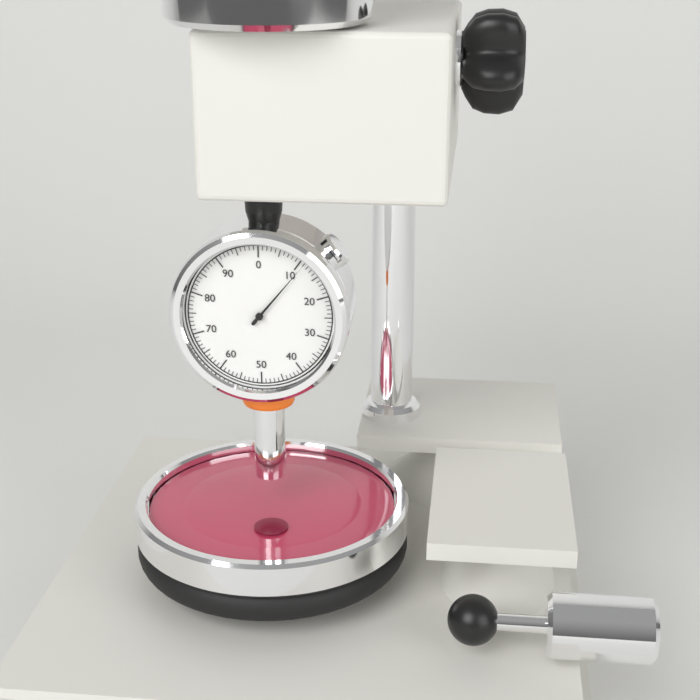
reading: 11 (no unit)
